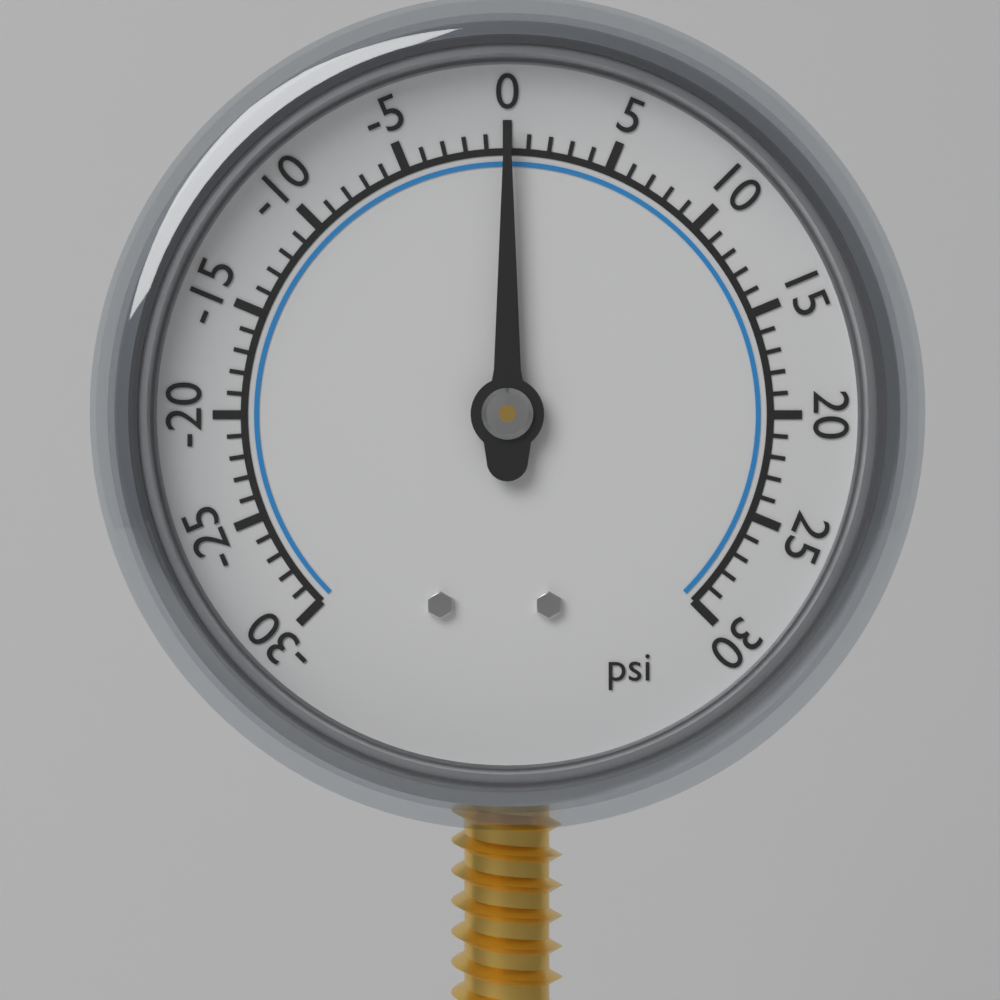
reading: 0 psi
